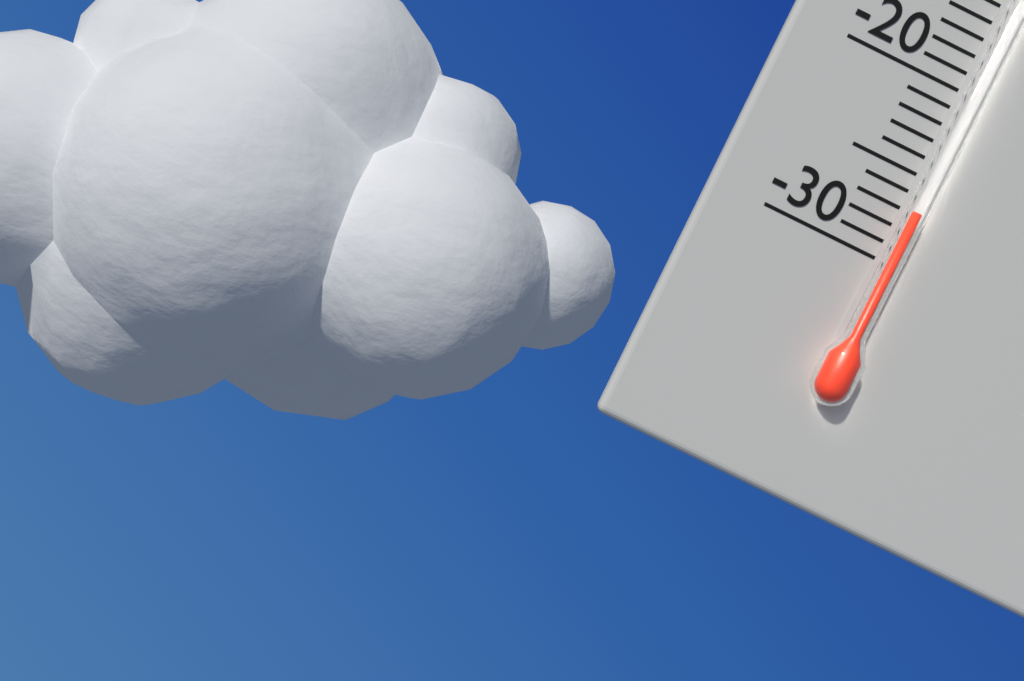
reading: -27 °C
